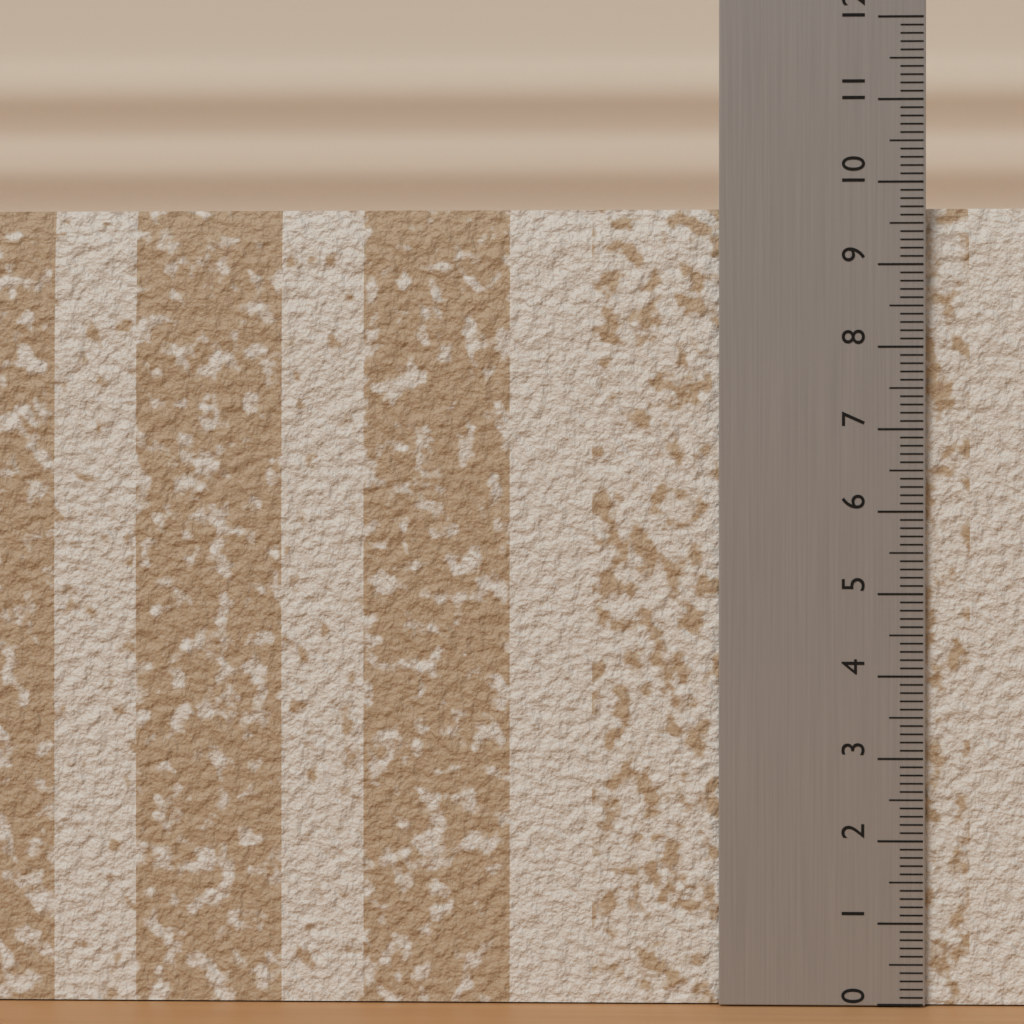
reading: 9.7 (no unit)
